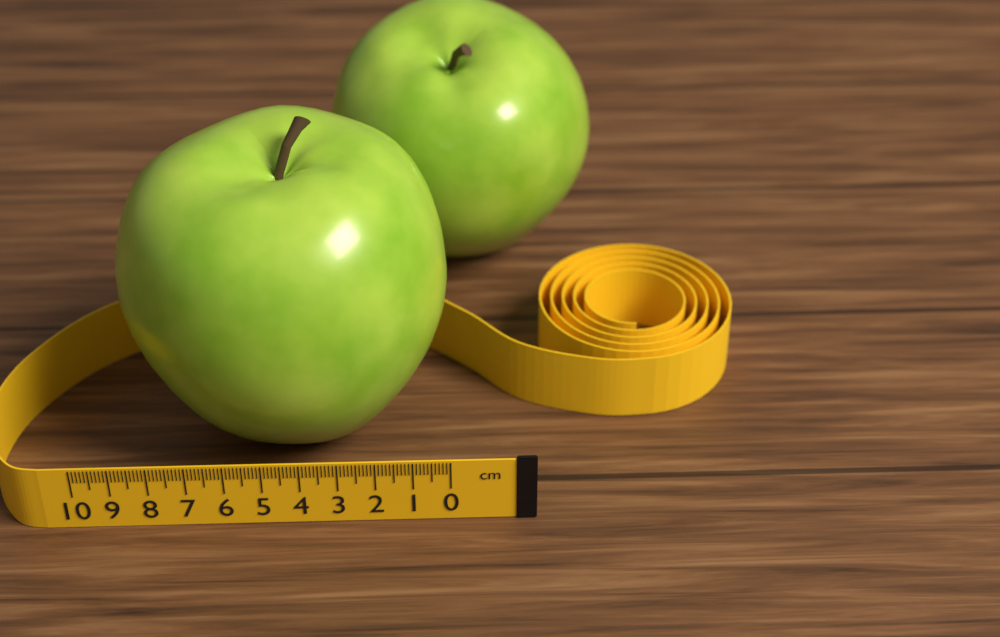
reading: 9.0 cm
